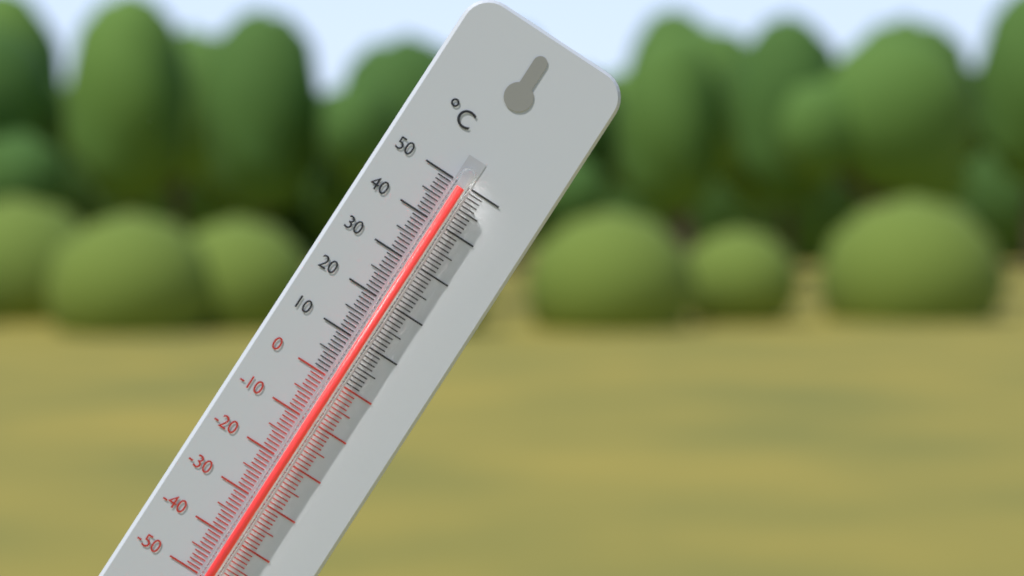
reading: 49 °C
